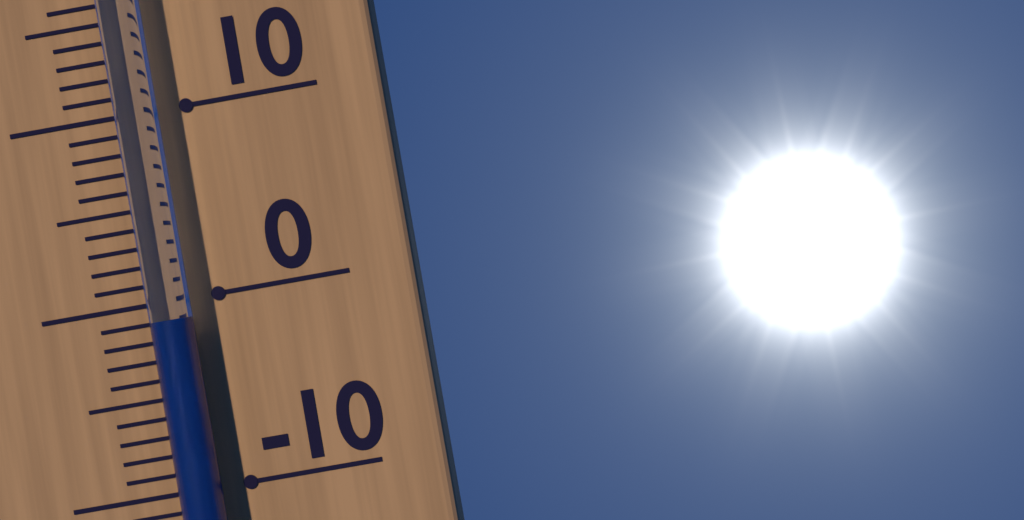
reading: -1 °C
